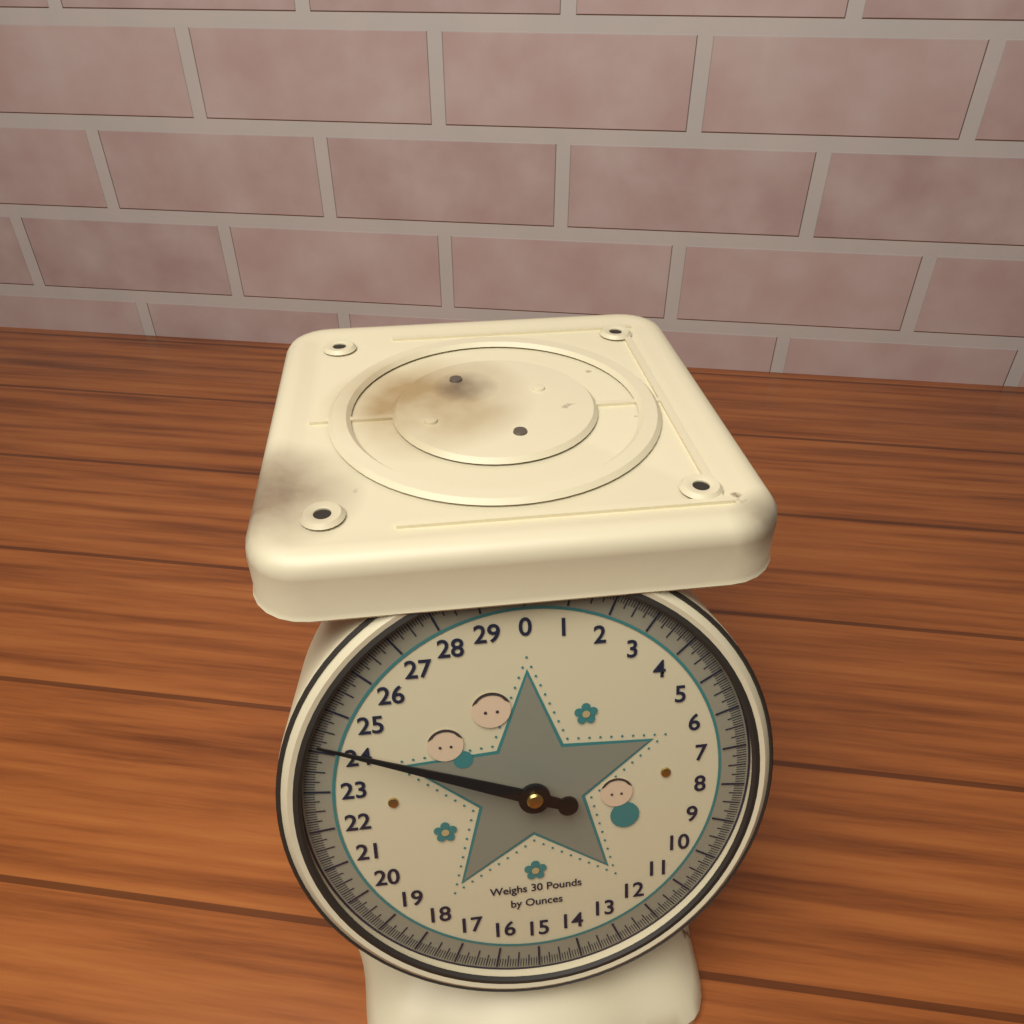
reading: 24.3125 lb
